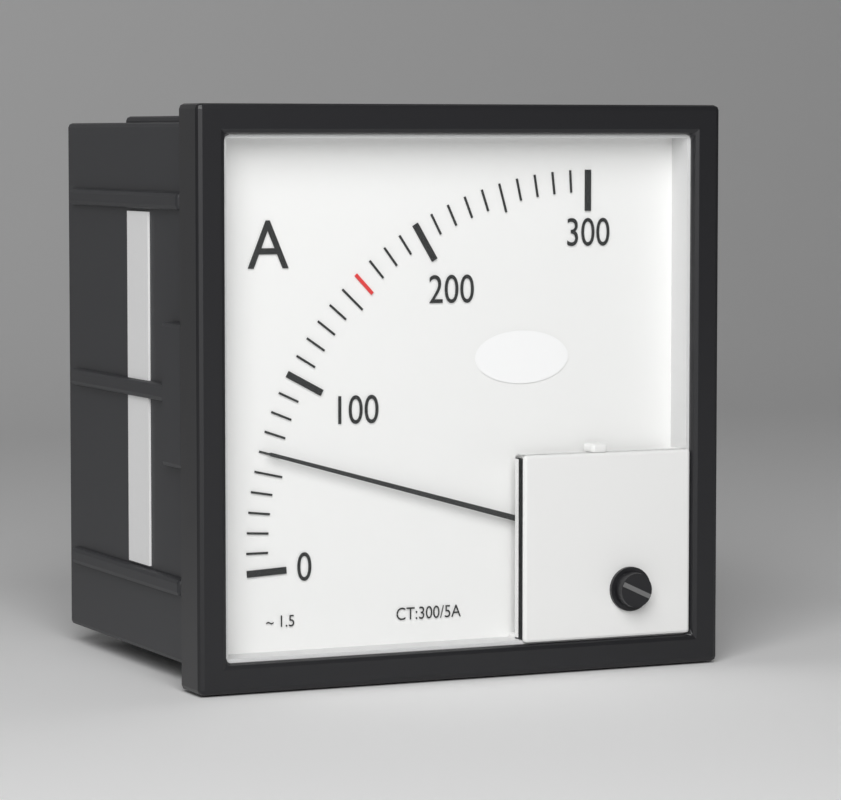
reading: 60 A
